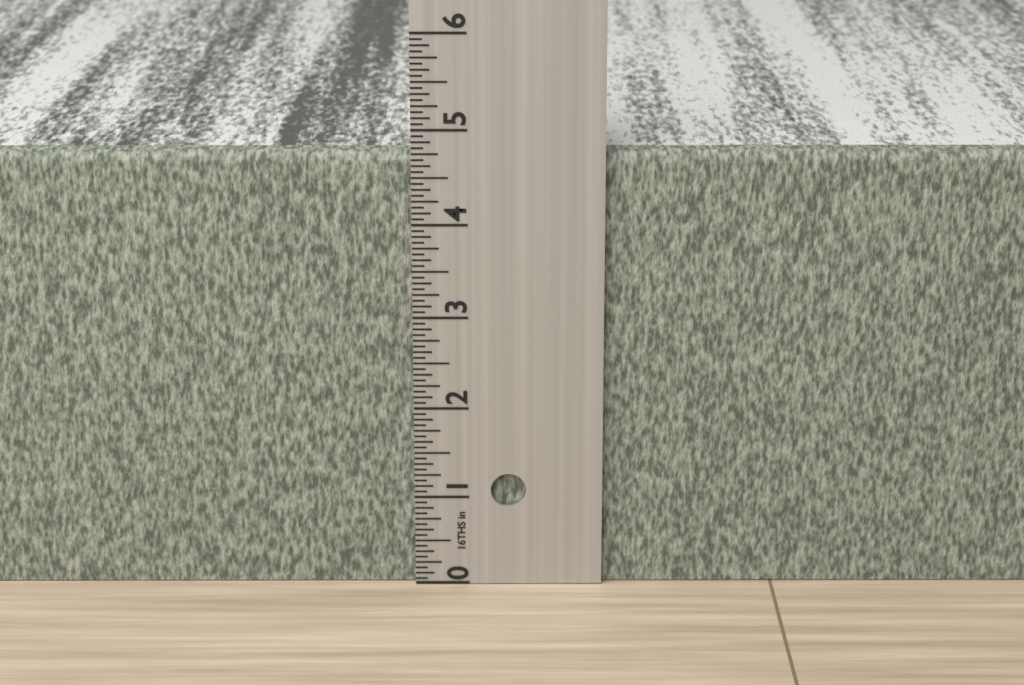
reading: 4.7500 in
